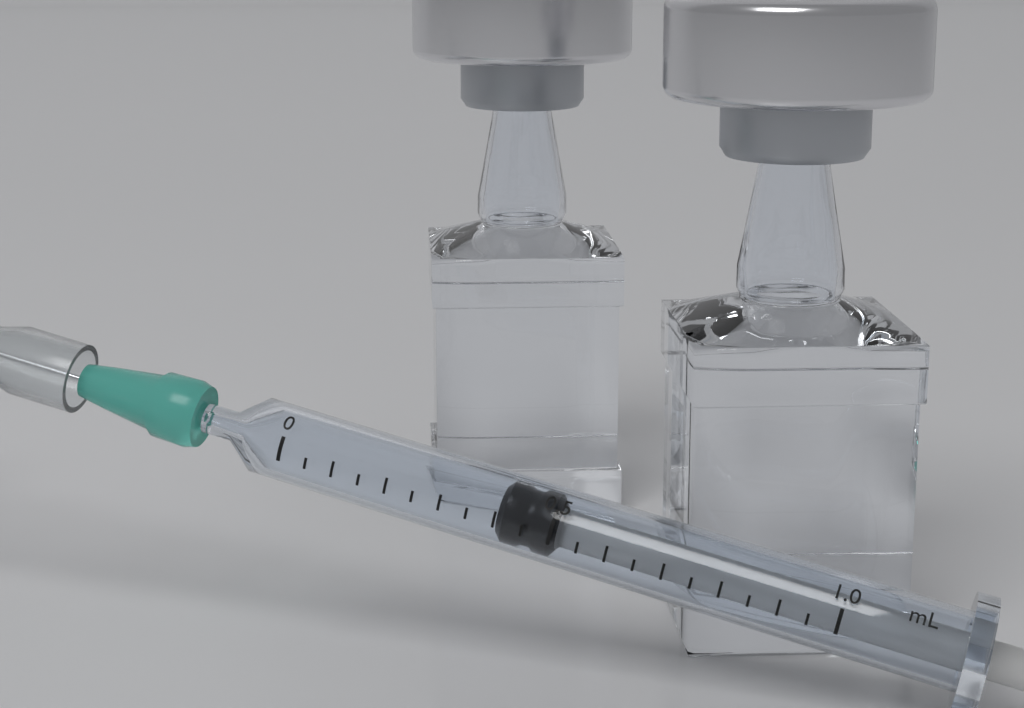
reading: 0.40 mL
